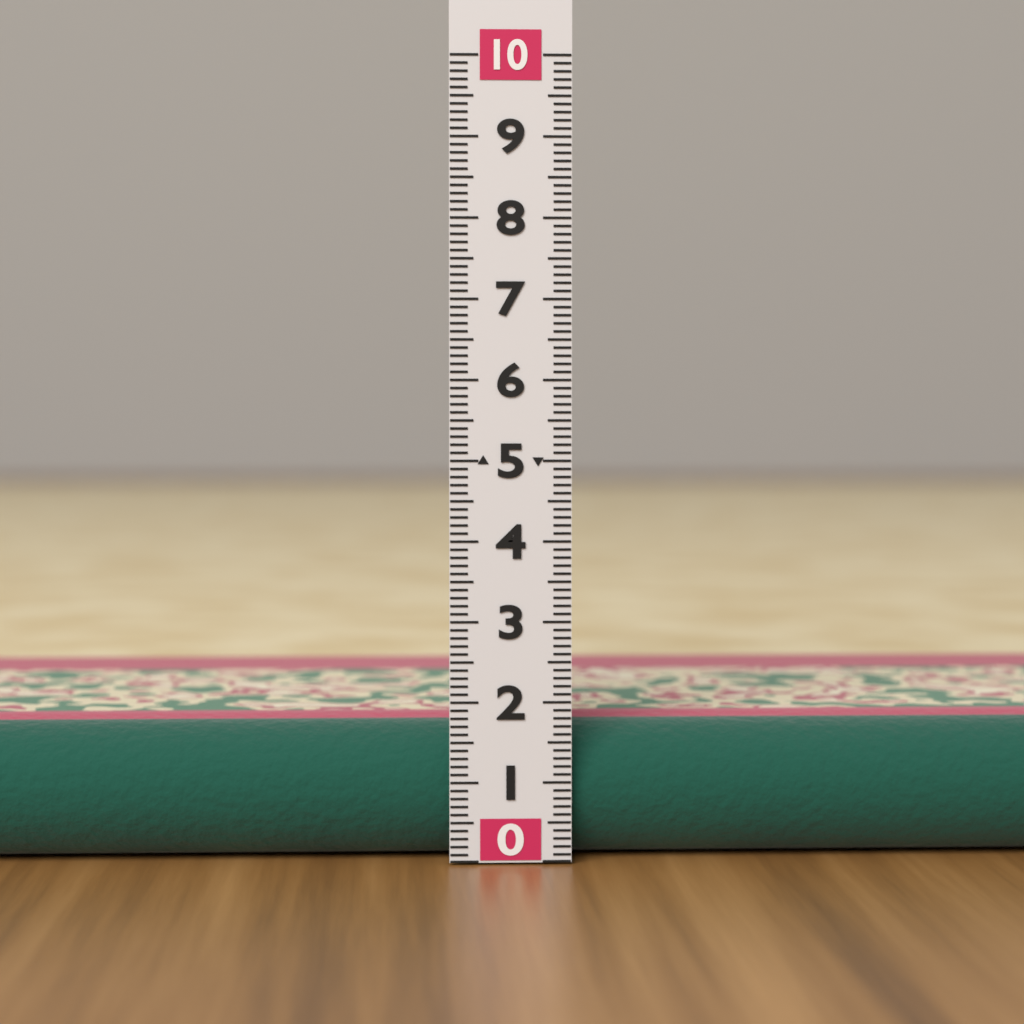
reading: 1.7 (no unit)
